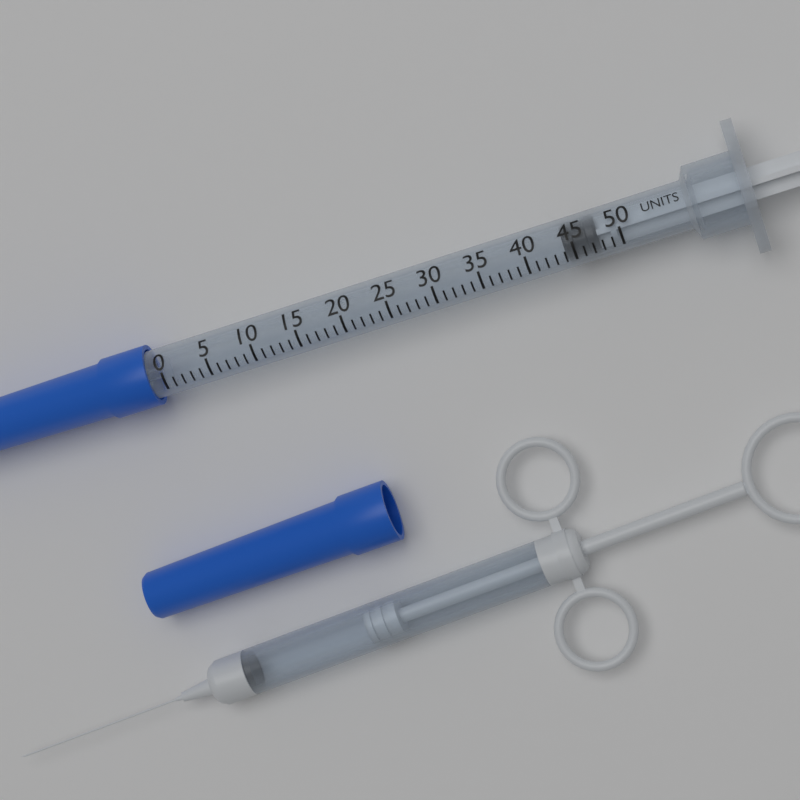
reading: 44 units
